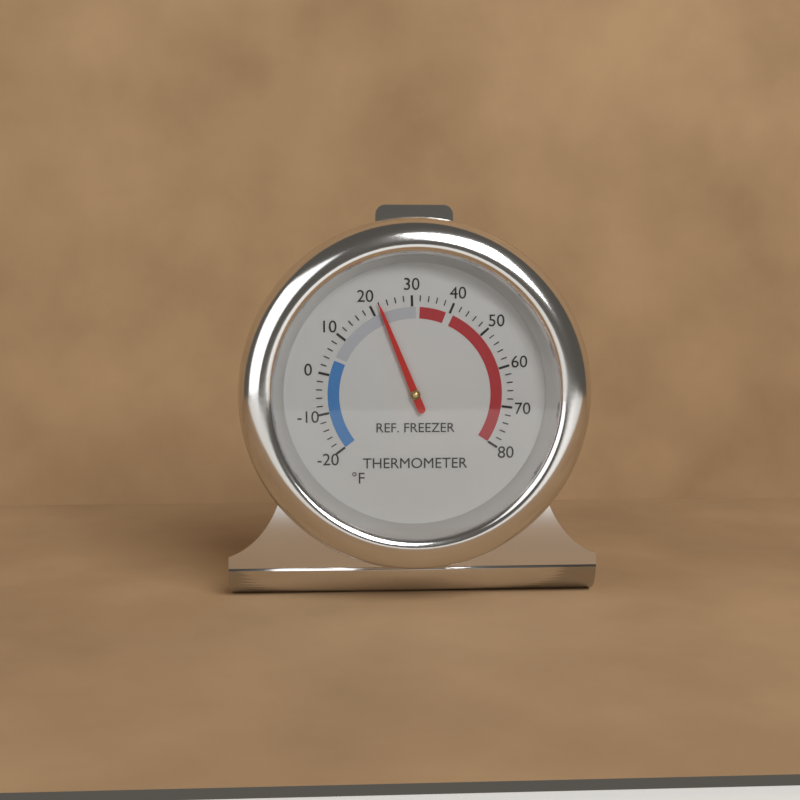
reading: 22 °F
